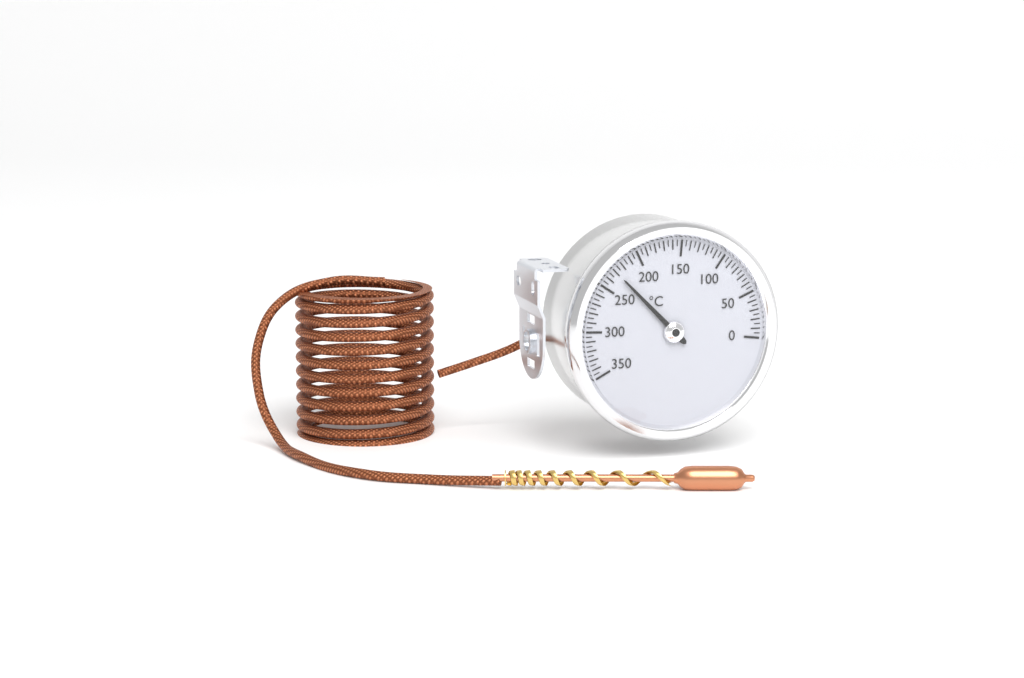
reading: 230 °C
